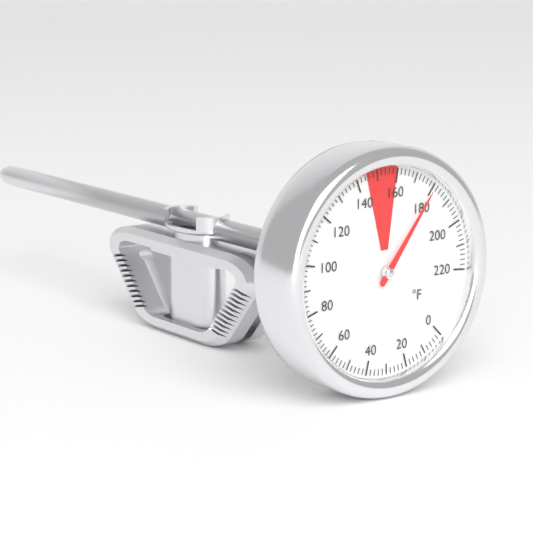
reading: 180 °F
